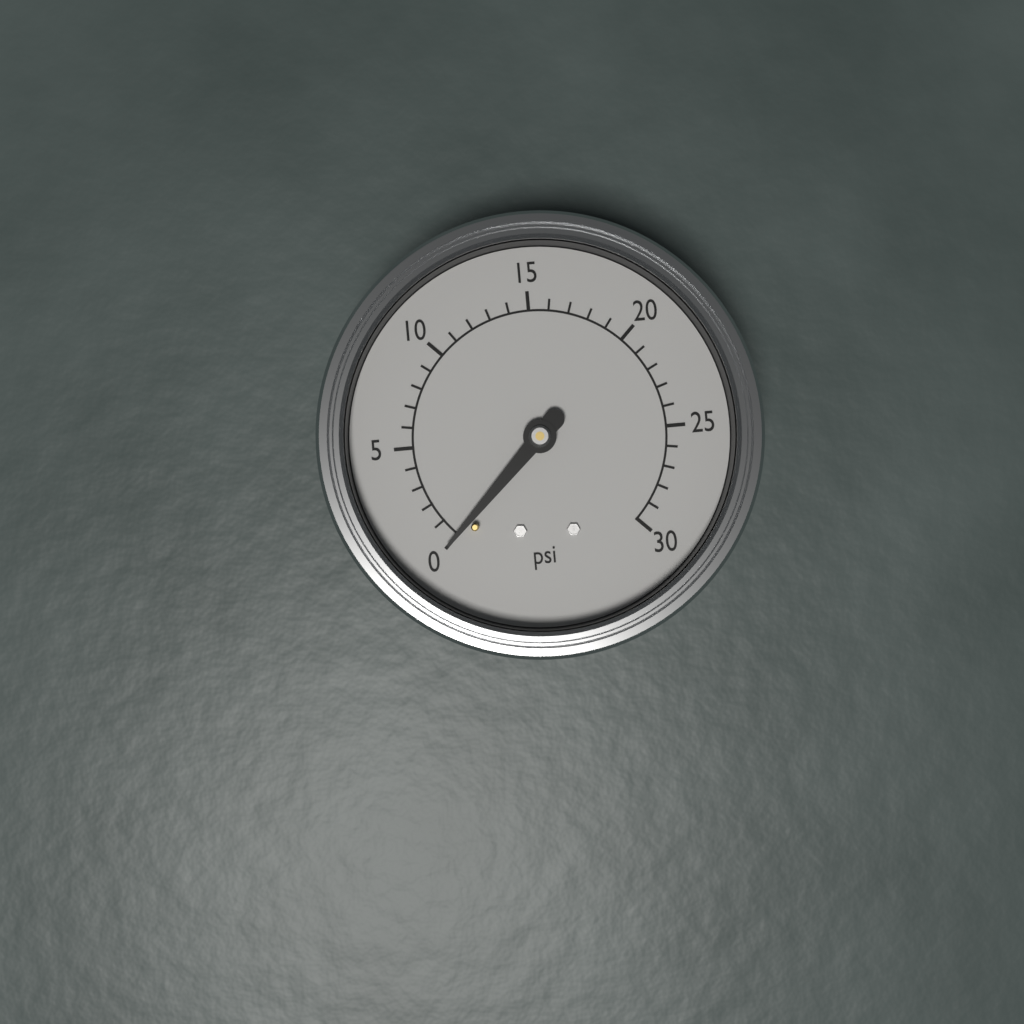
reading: 0 psi
